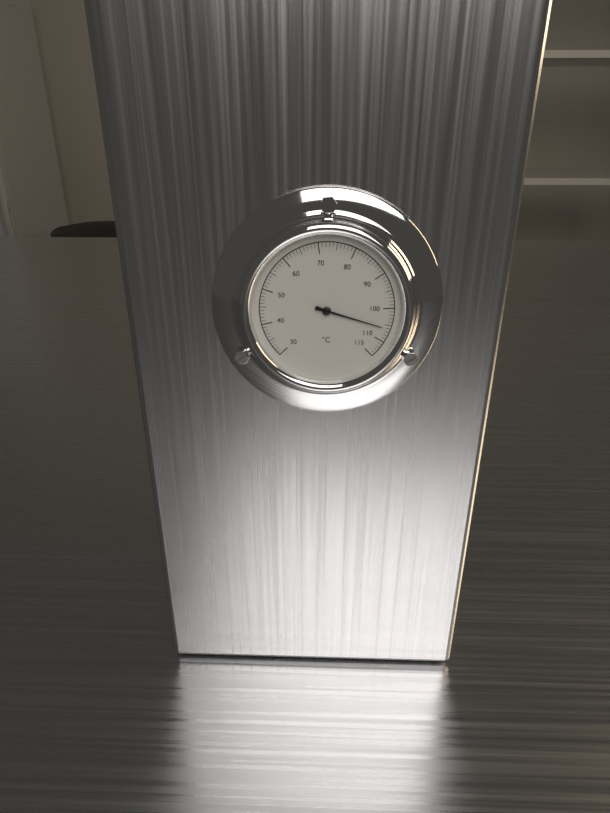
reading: 106 °C
